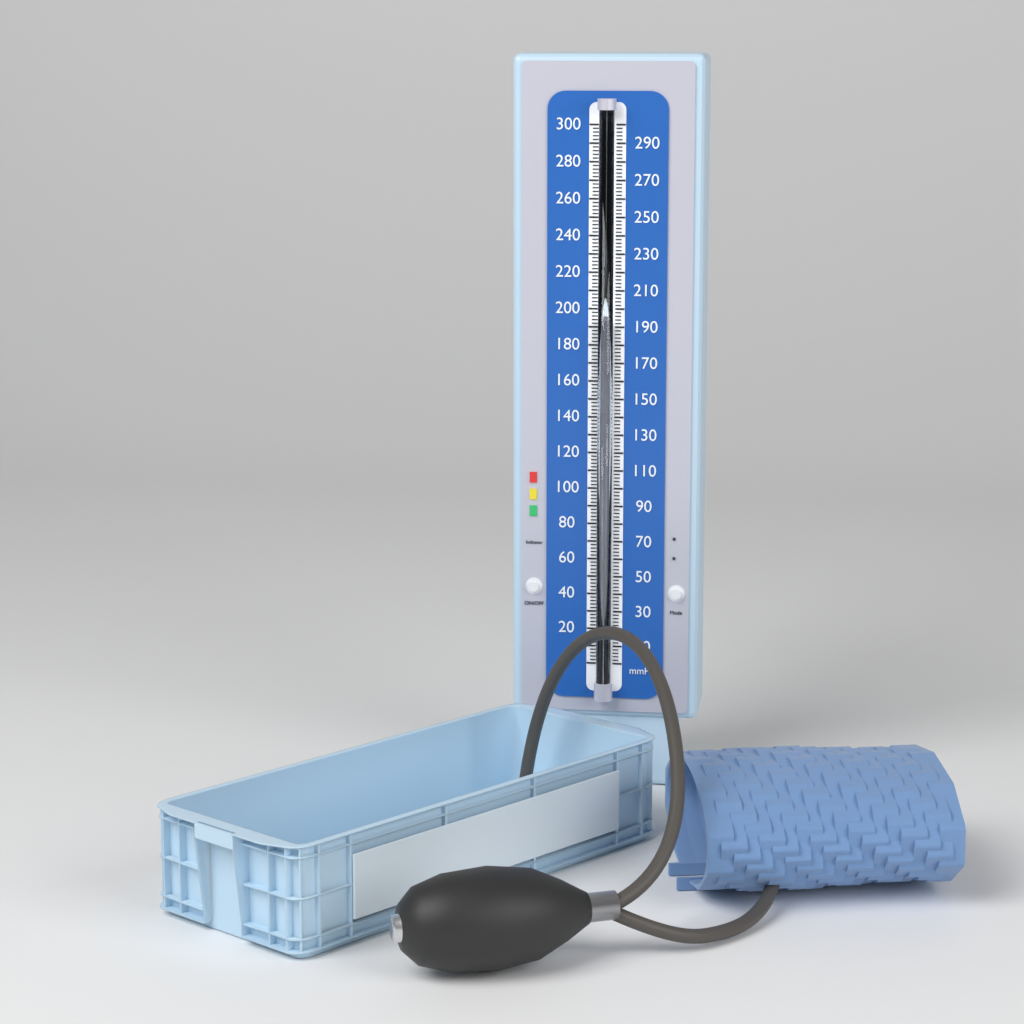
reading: 194 mmHg
